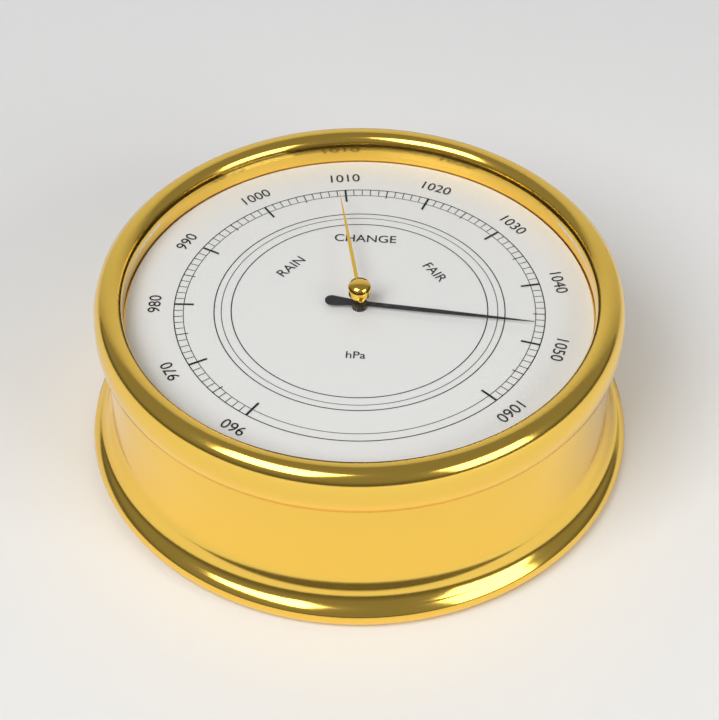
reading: 1047 hPa
